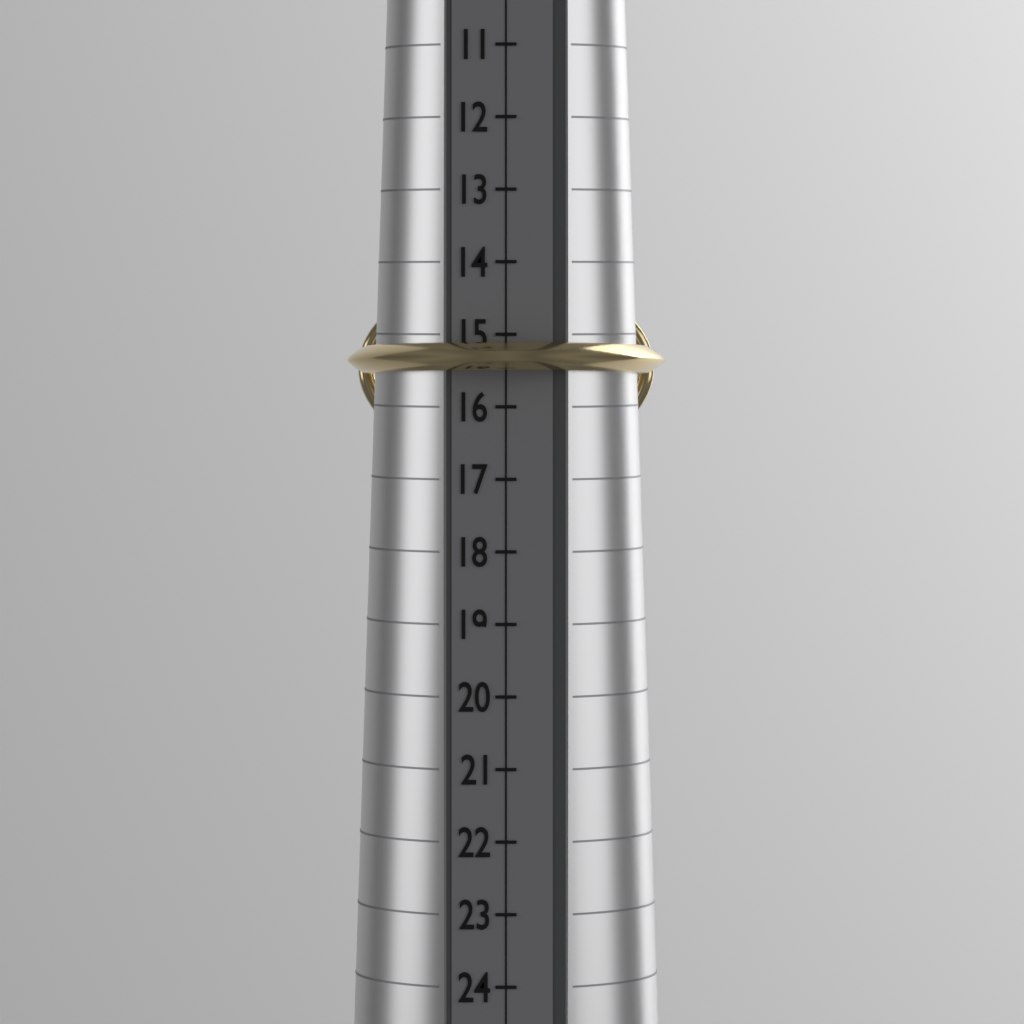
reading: 15.5 (no unit)
